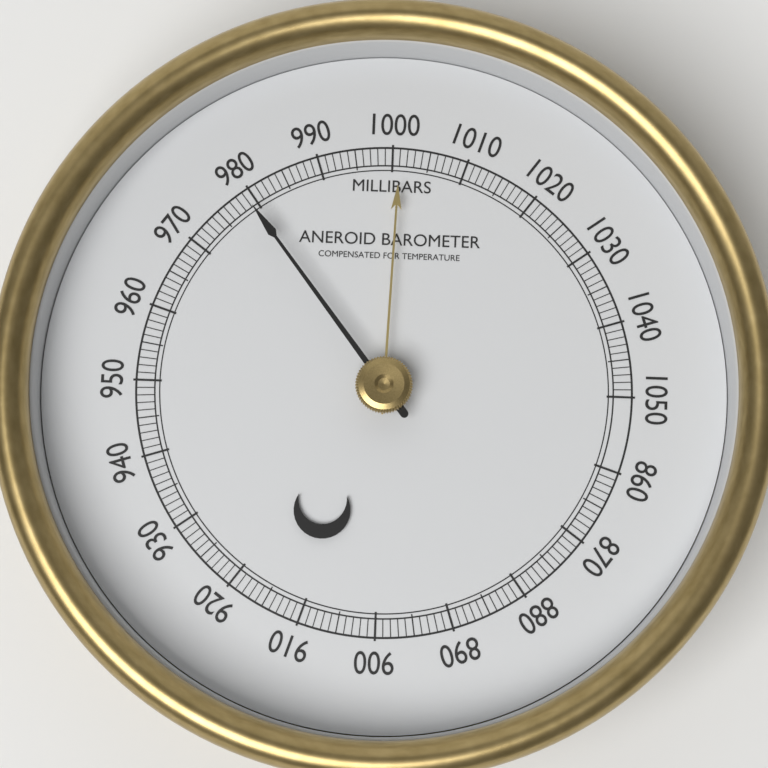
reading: 979 mbar
